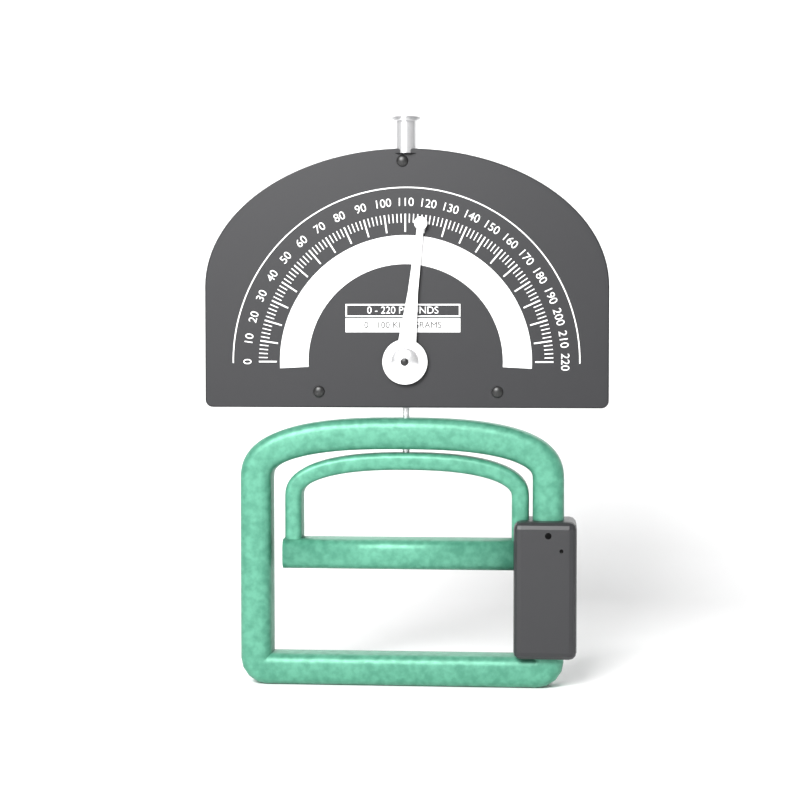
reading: 118 lb
